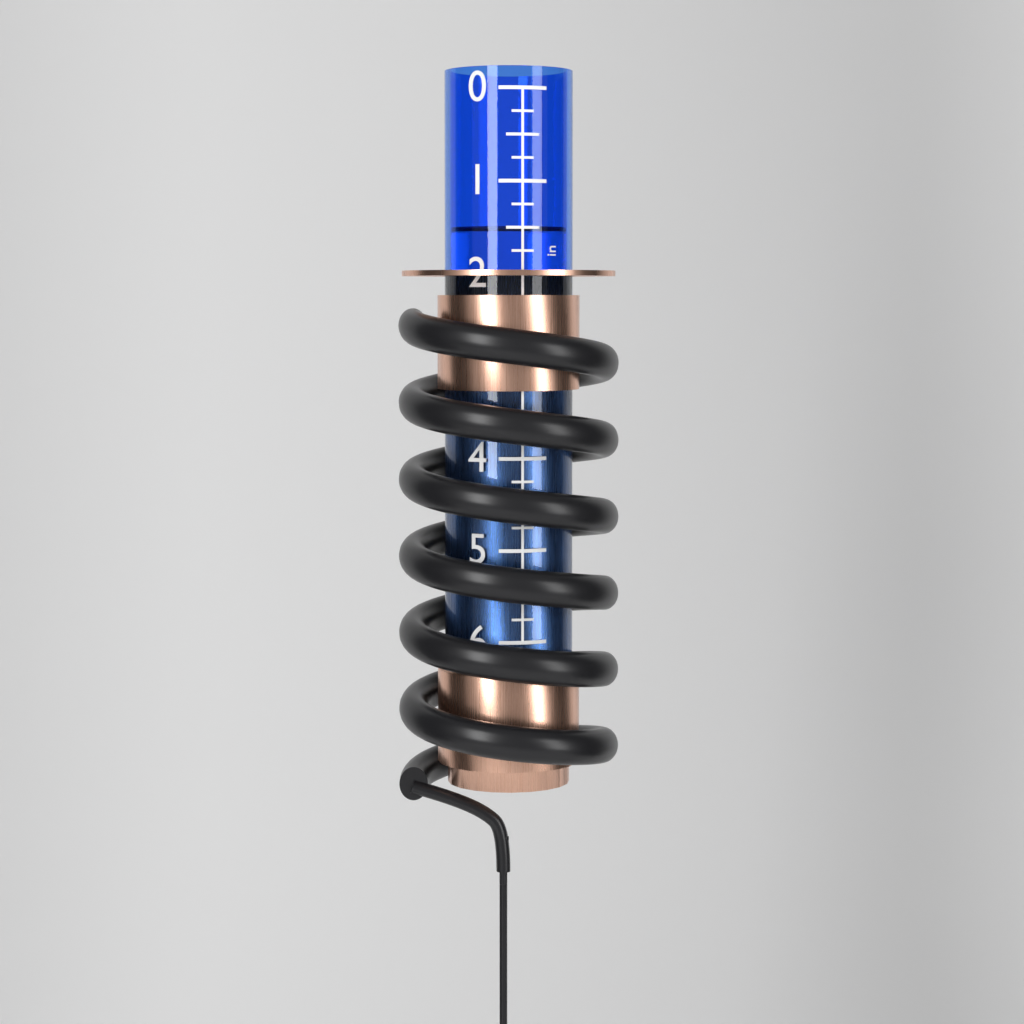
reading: 1.50 in
